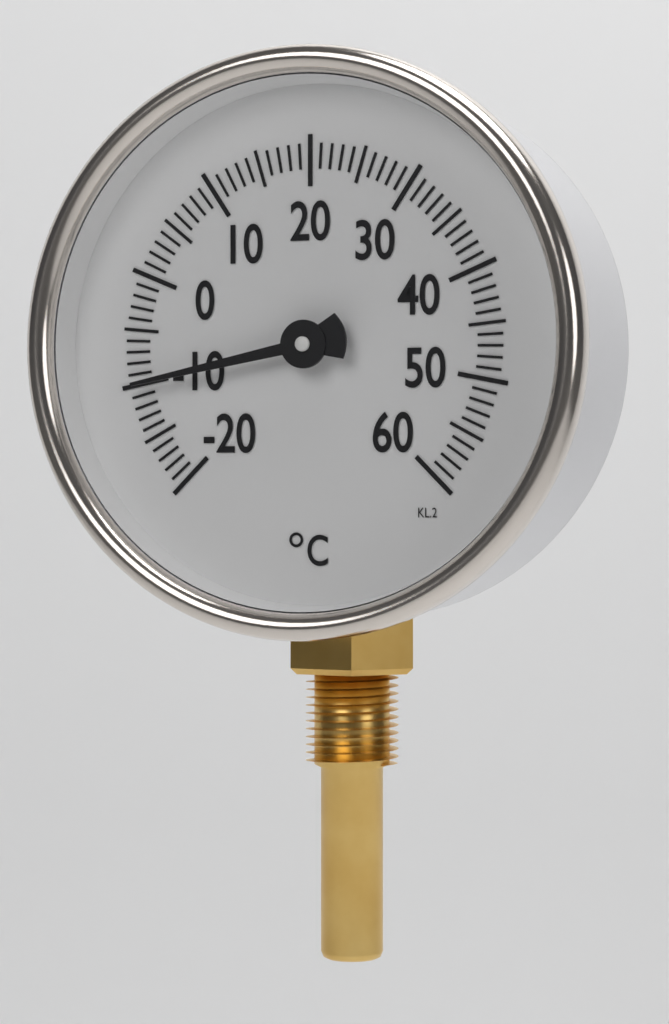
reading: -10 °C
